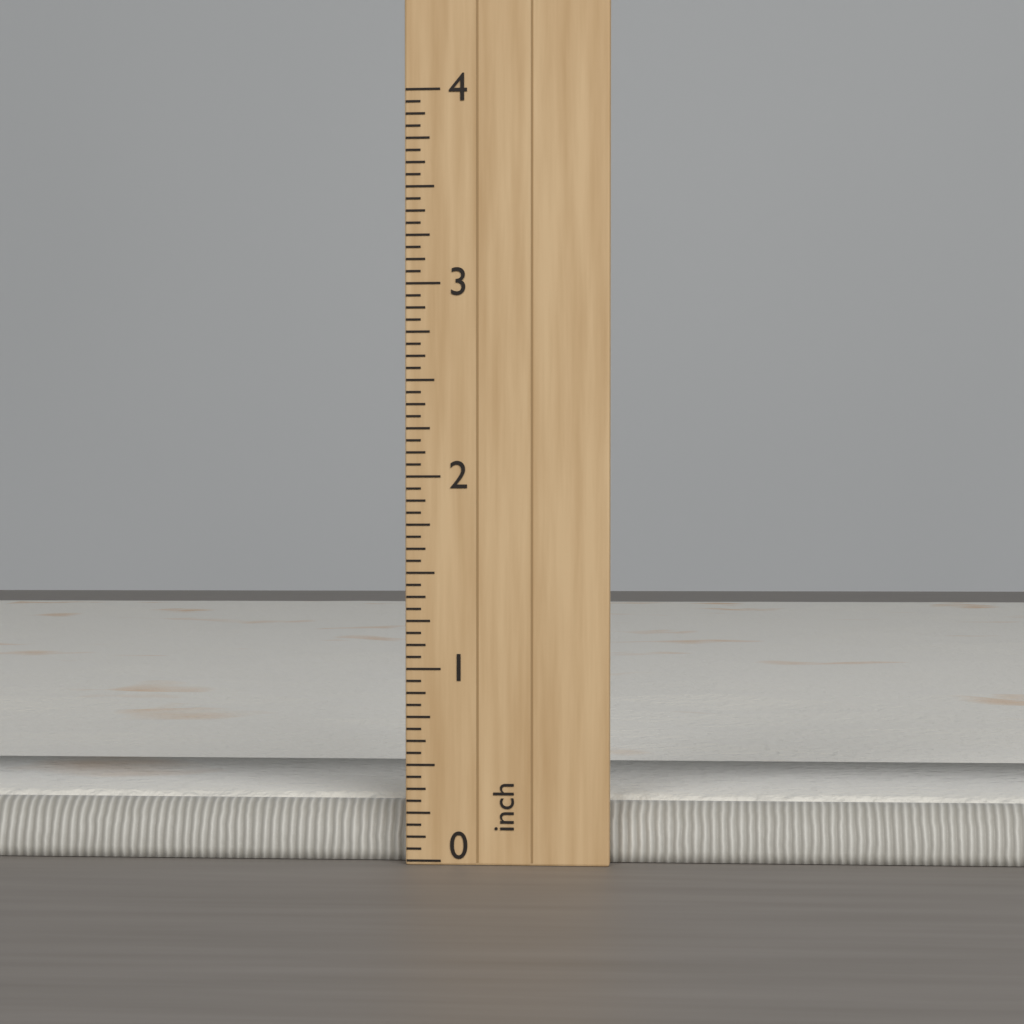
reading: 0.3125 inch
